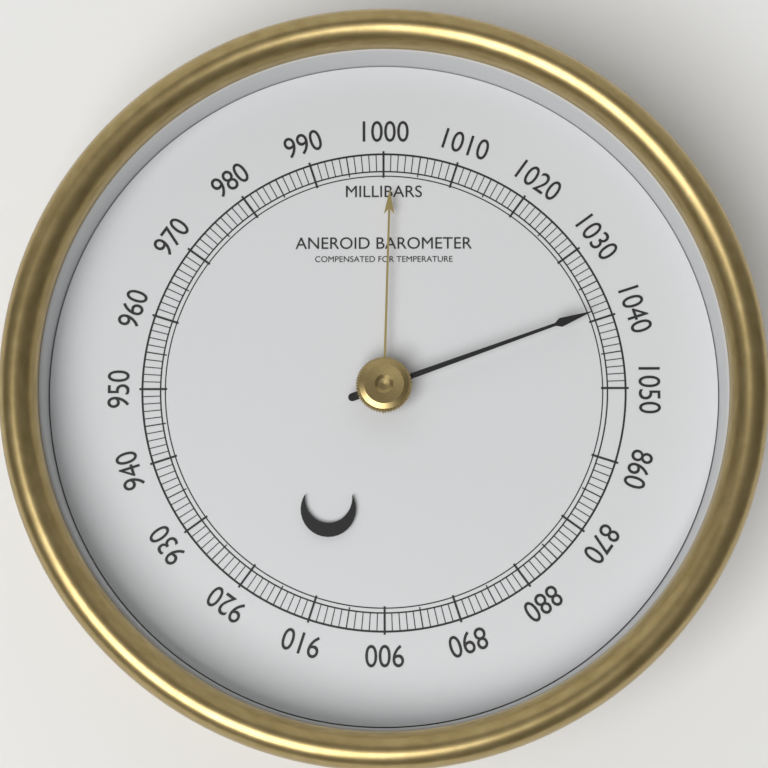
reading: 1039 mbar
